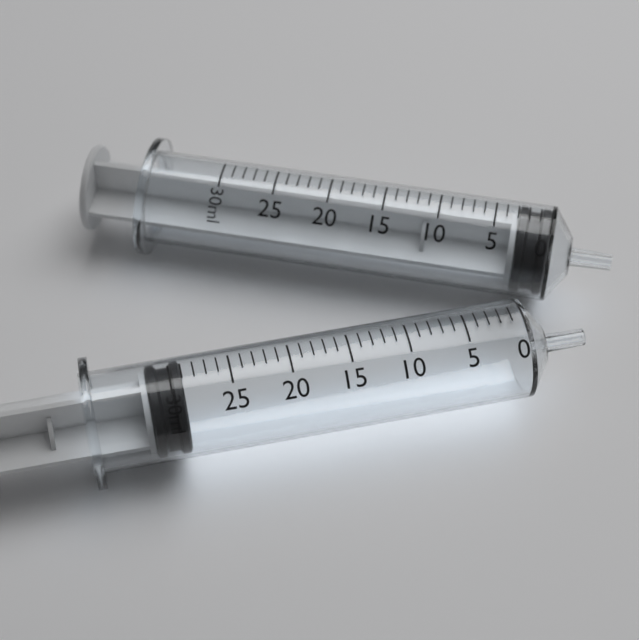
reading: 29 ml
